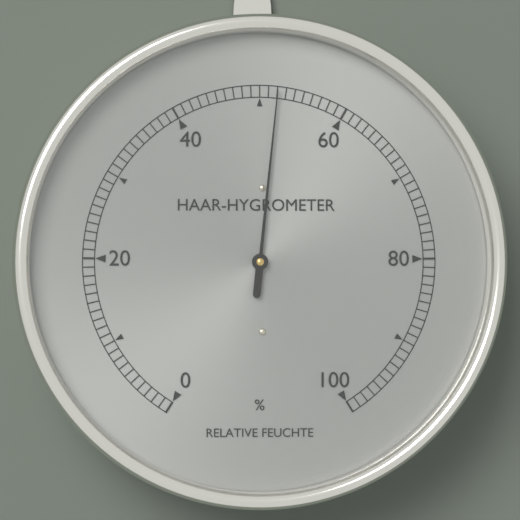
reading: 52 %
